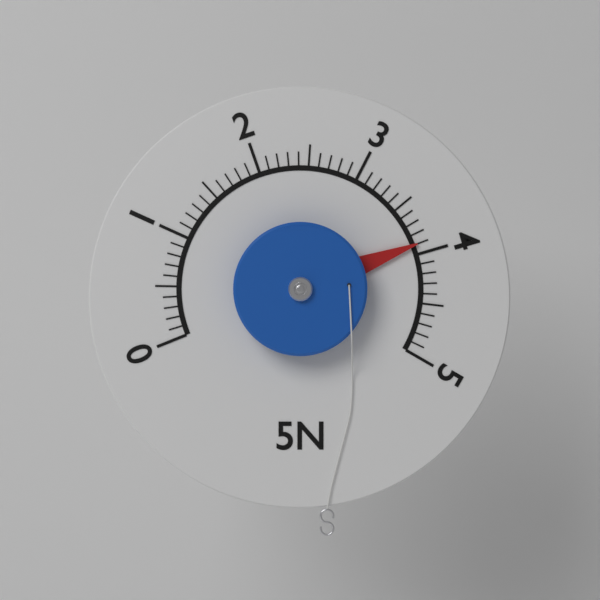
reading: 3.9 N
